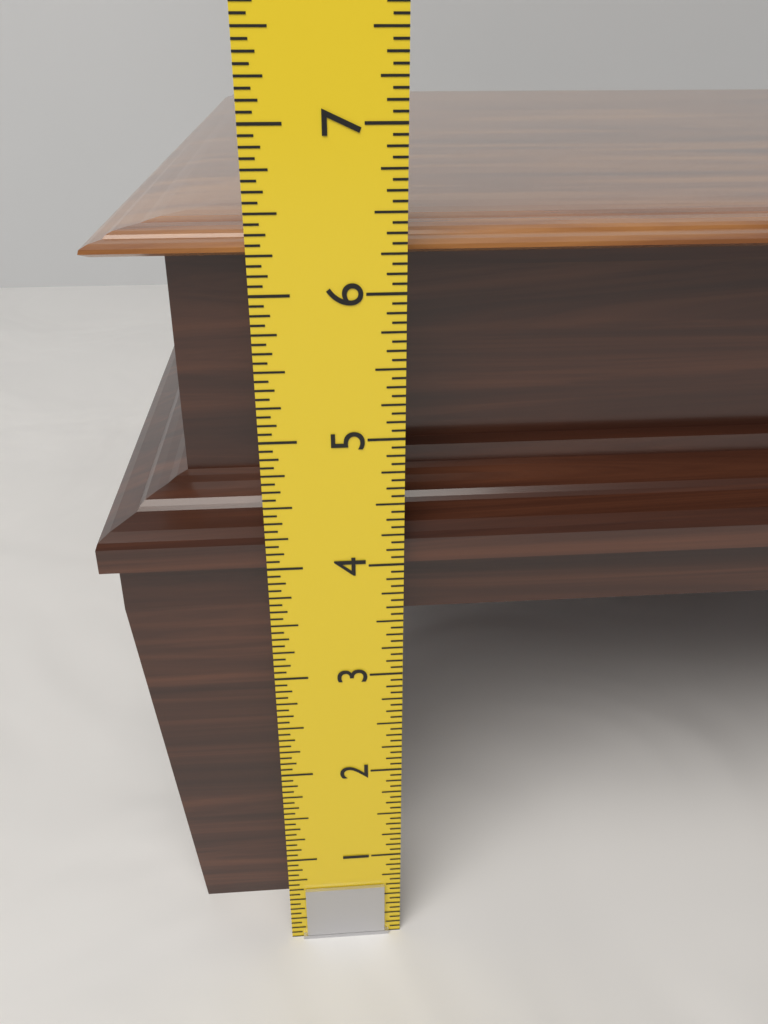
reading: 6.3750 in
